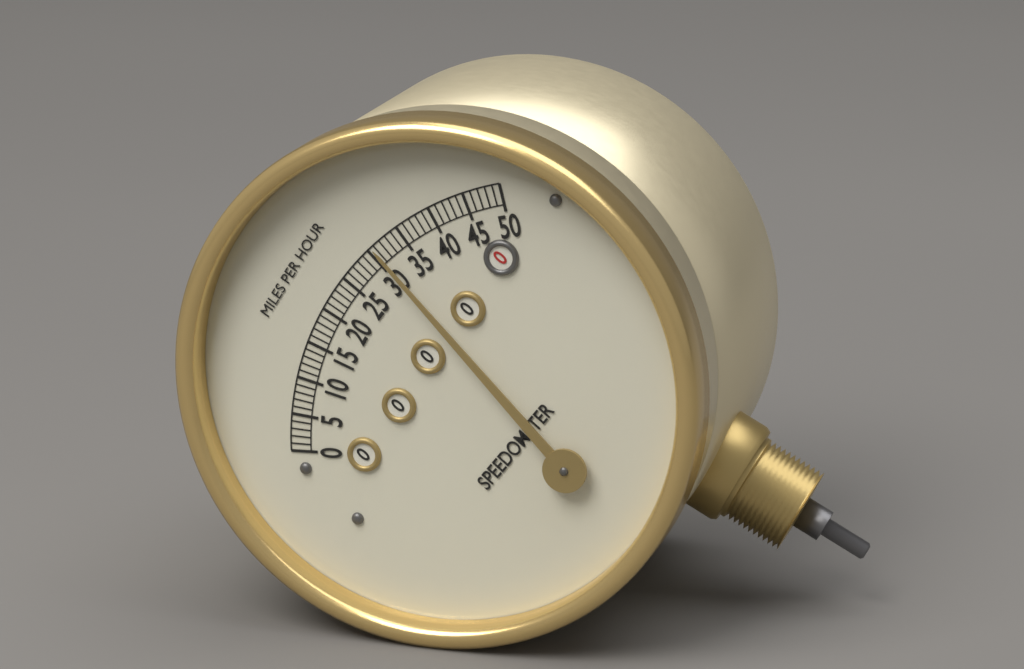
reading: 31 mph
